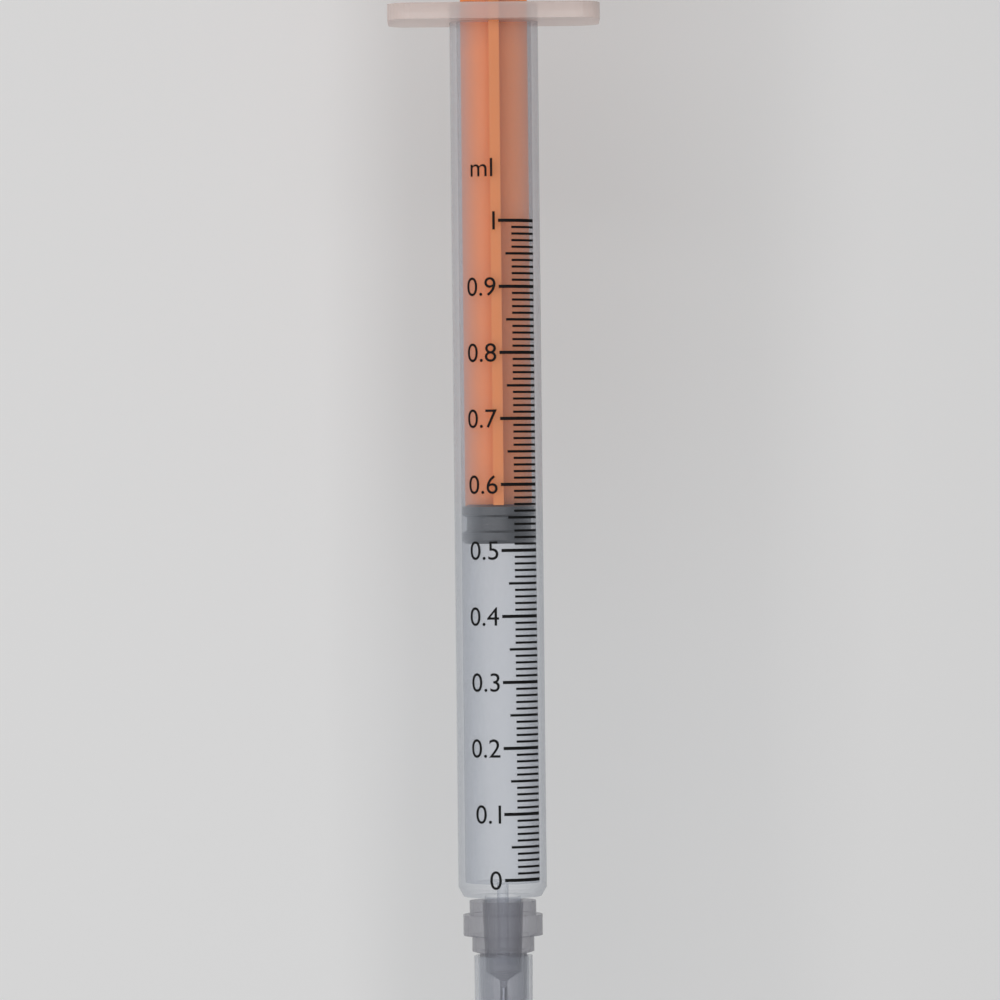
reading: 0.51 ml
